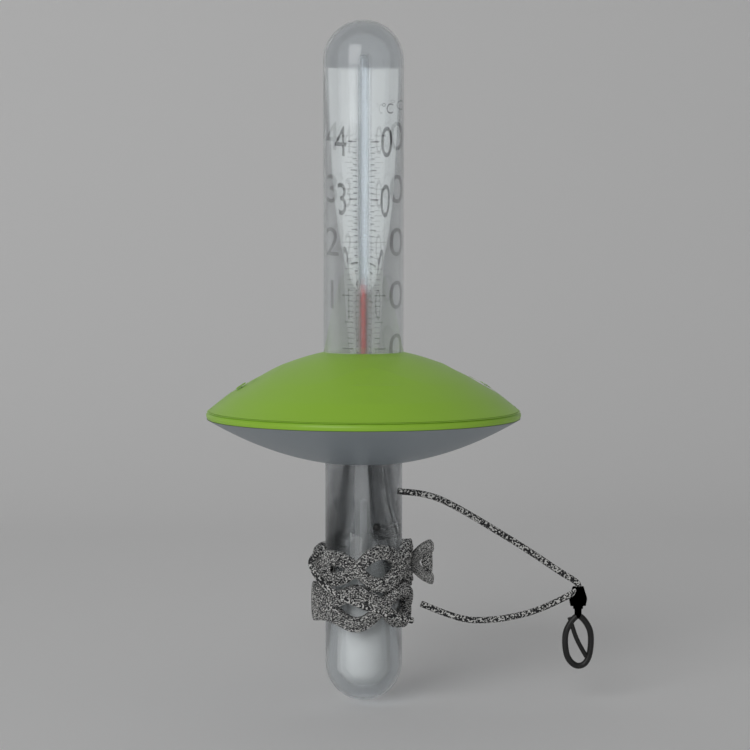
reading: 12 °C
